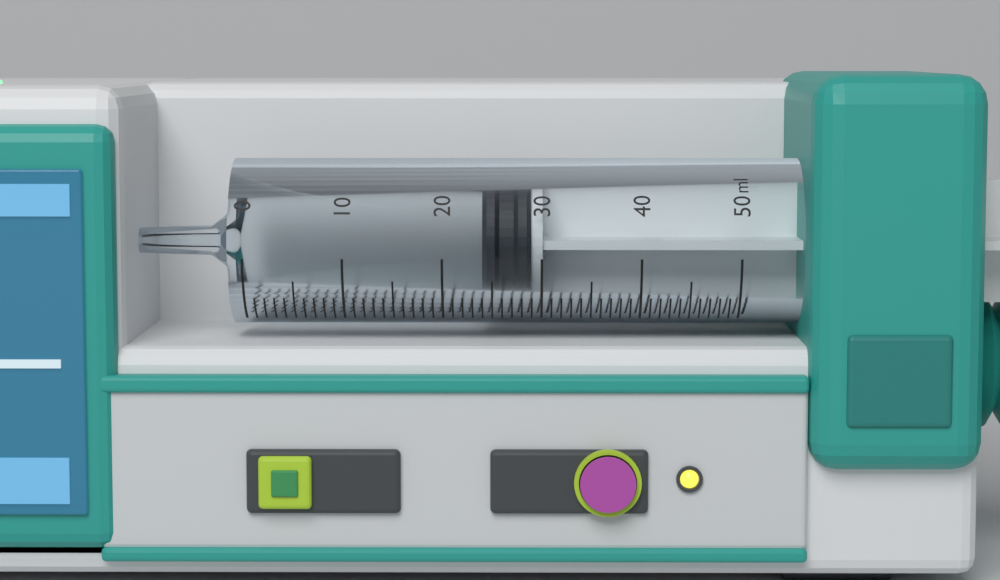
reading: 24 ml
